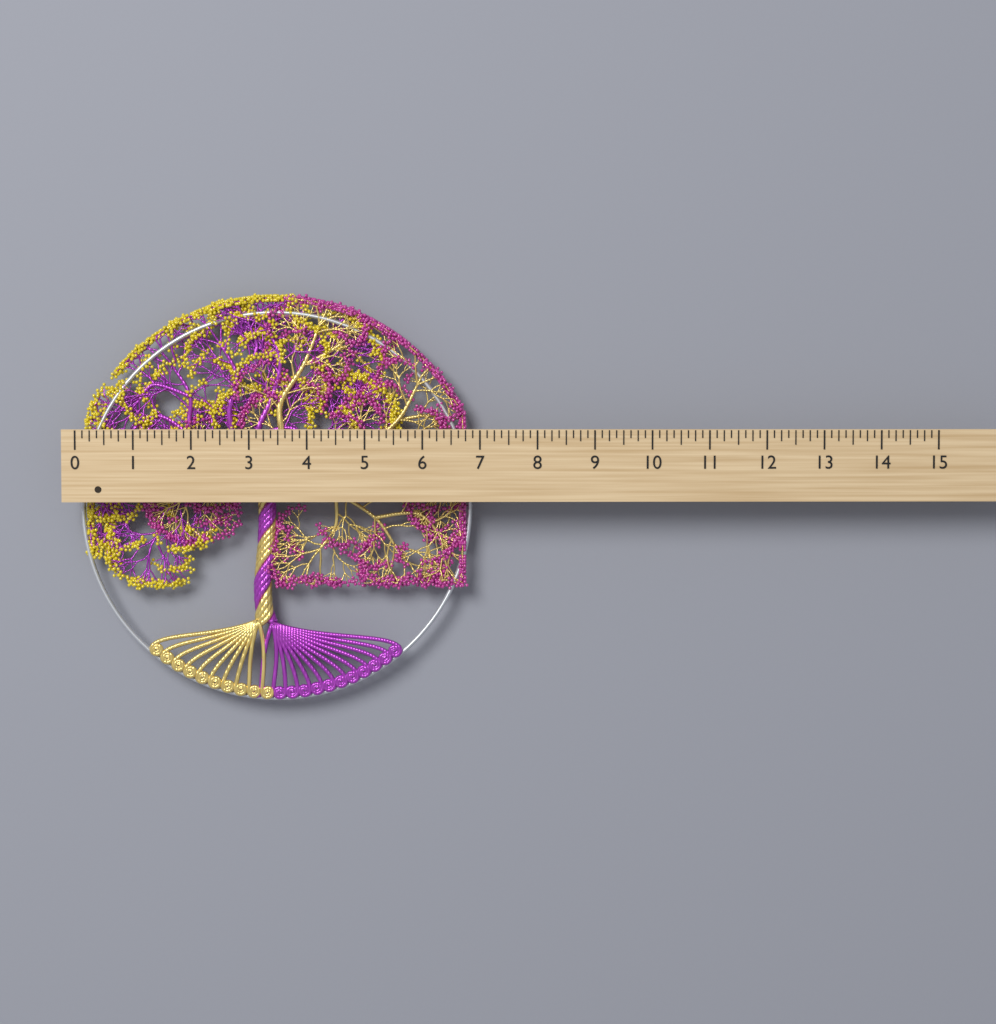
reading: 6.875 (no unit)
